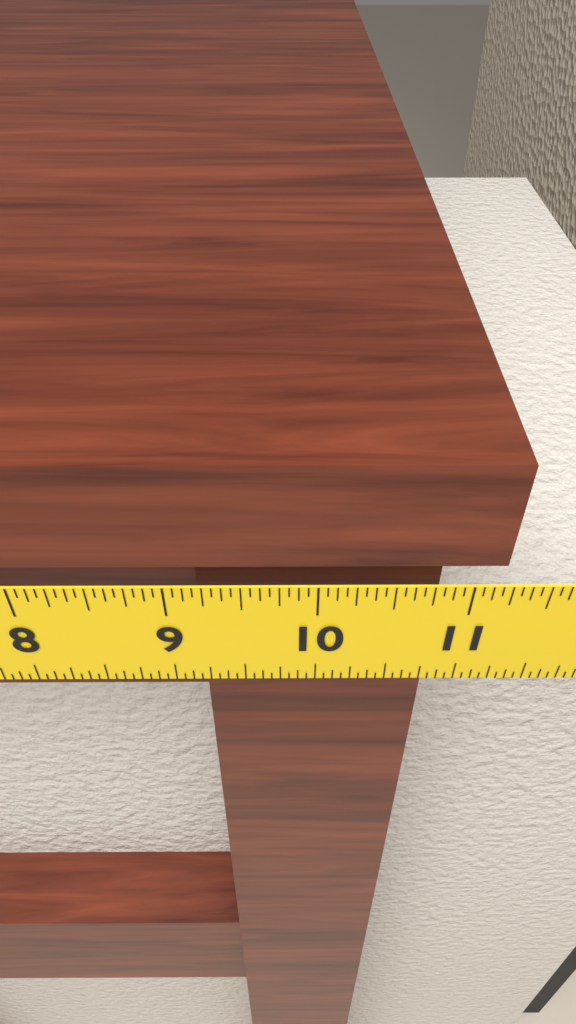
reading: 11.1875 in
